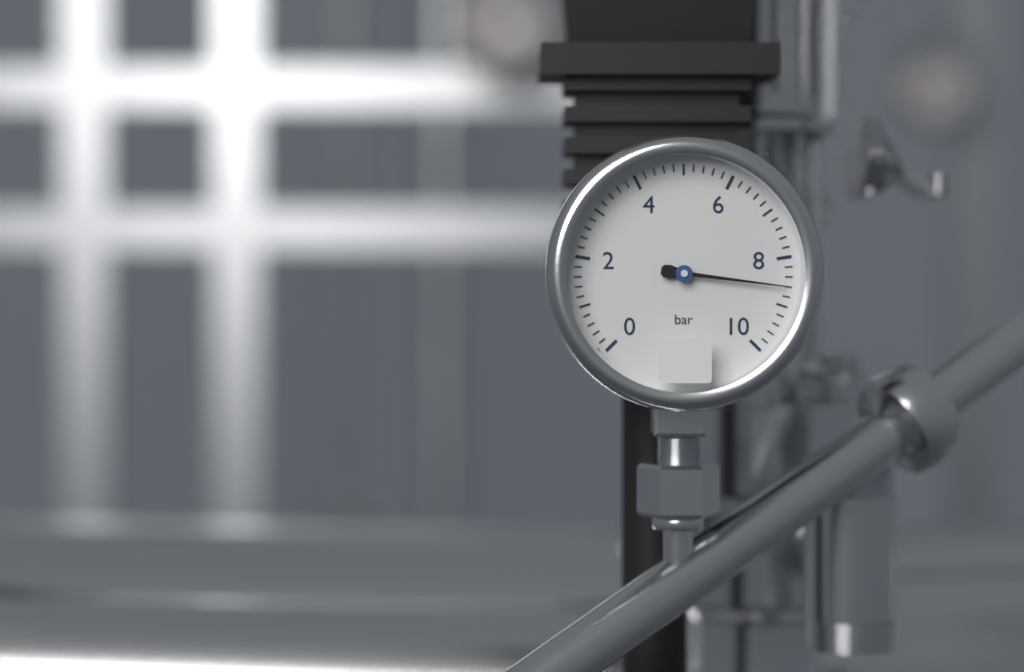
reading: 8.6 bar
